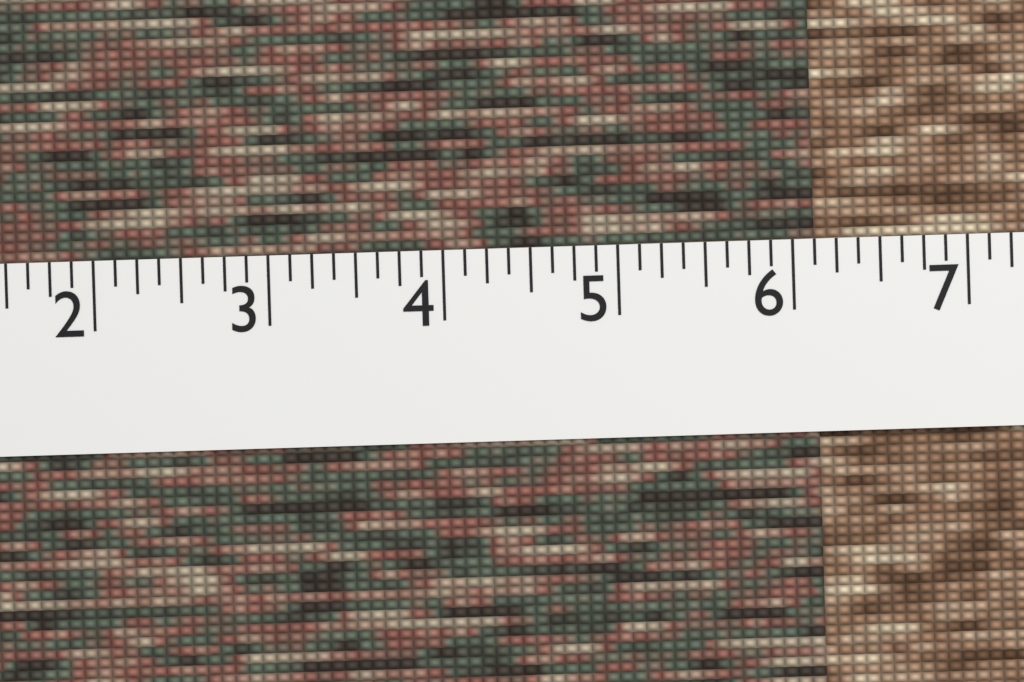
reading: 6.125 (no unit)
